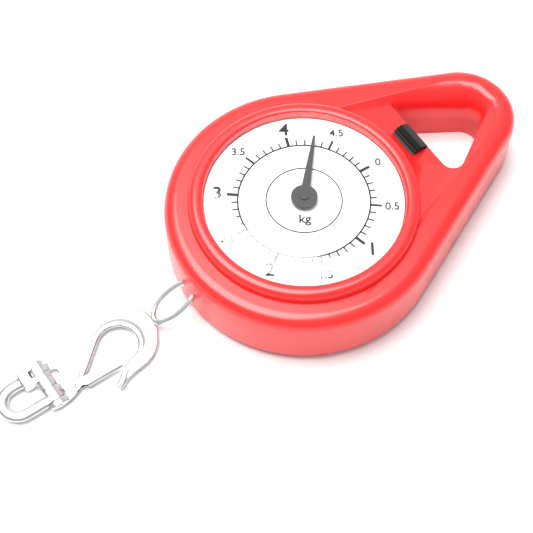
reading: 4.3 kg
